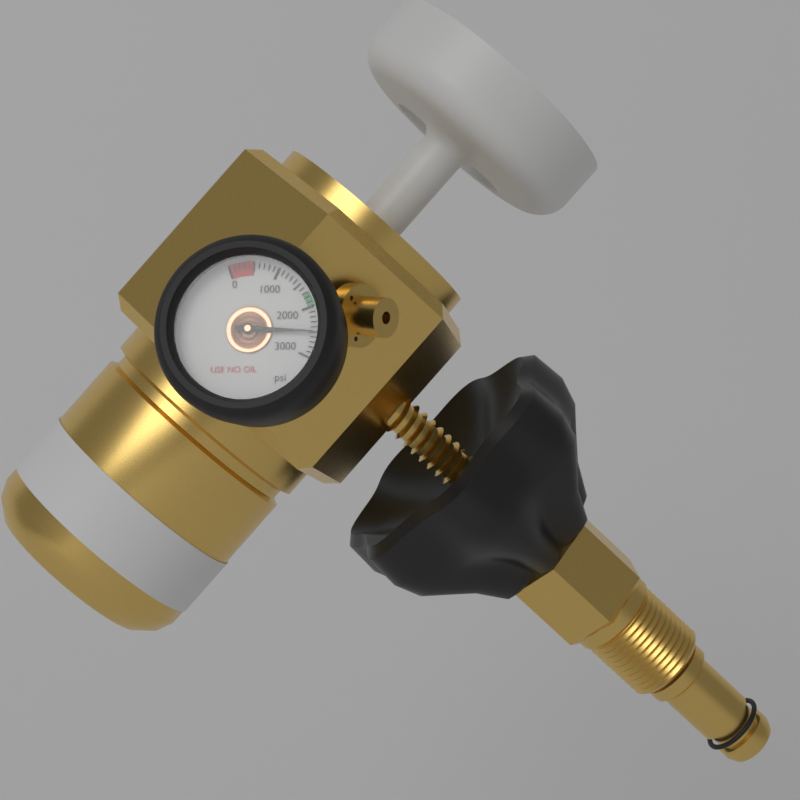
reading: 2500 psi
